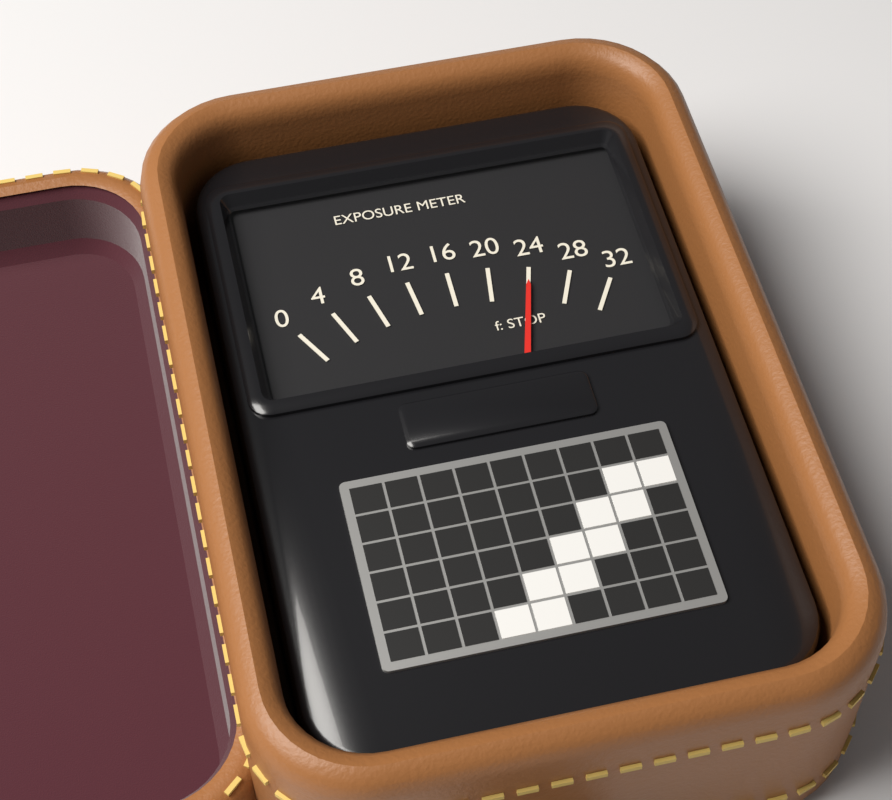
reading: 24 f: STOP
